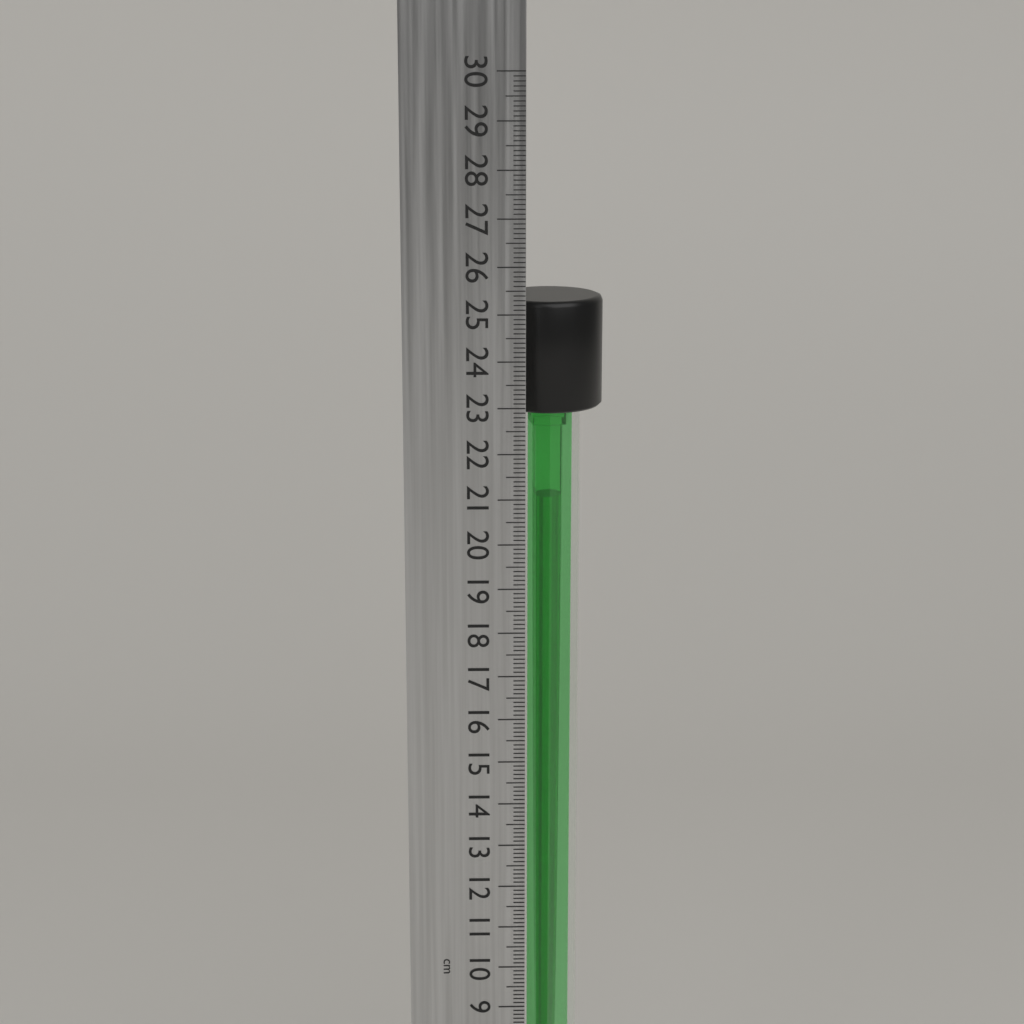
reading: 25.2 cm
